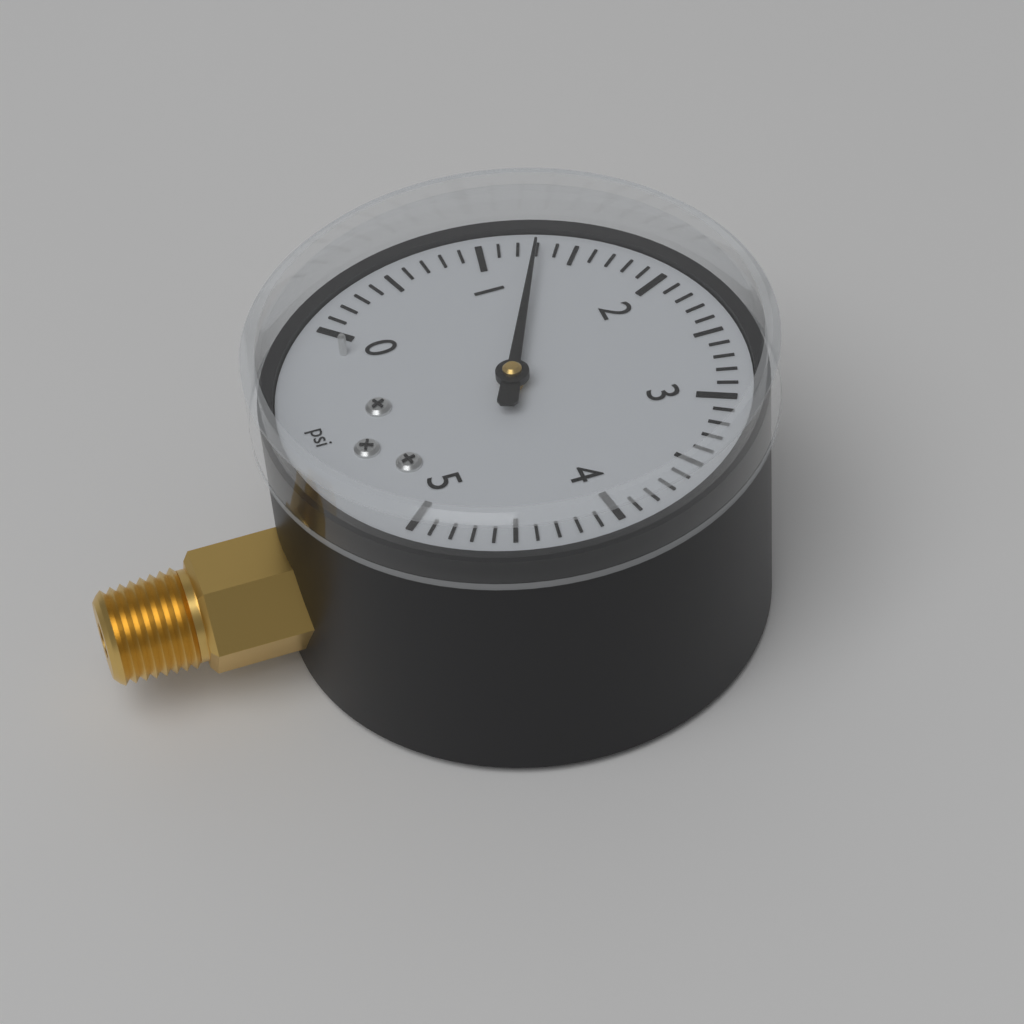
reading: 1.3 psi
